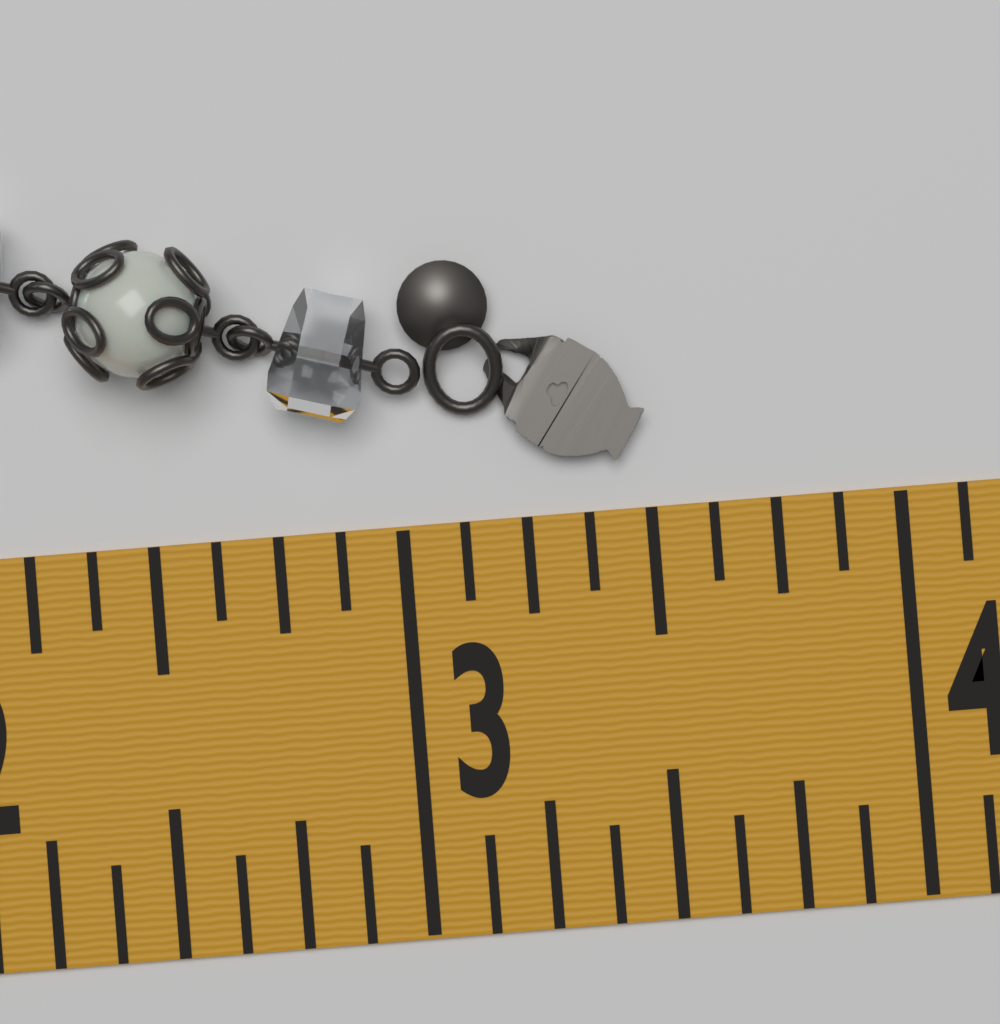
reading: 3.500 in
